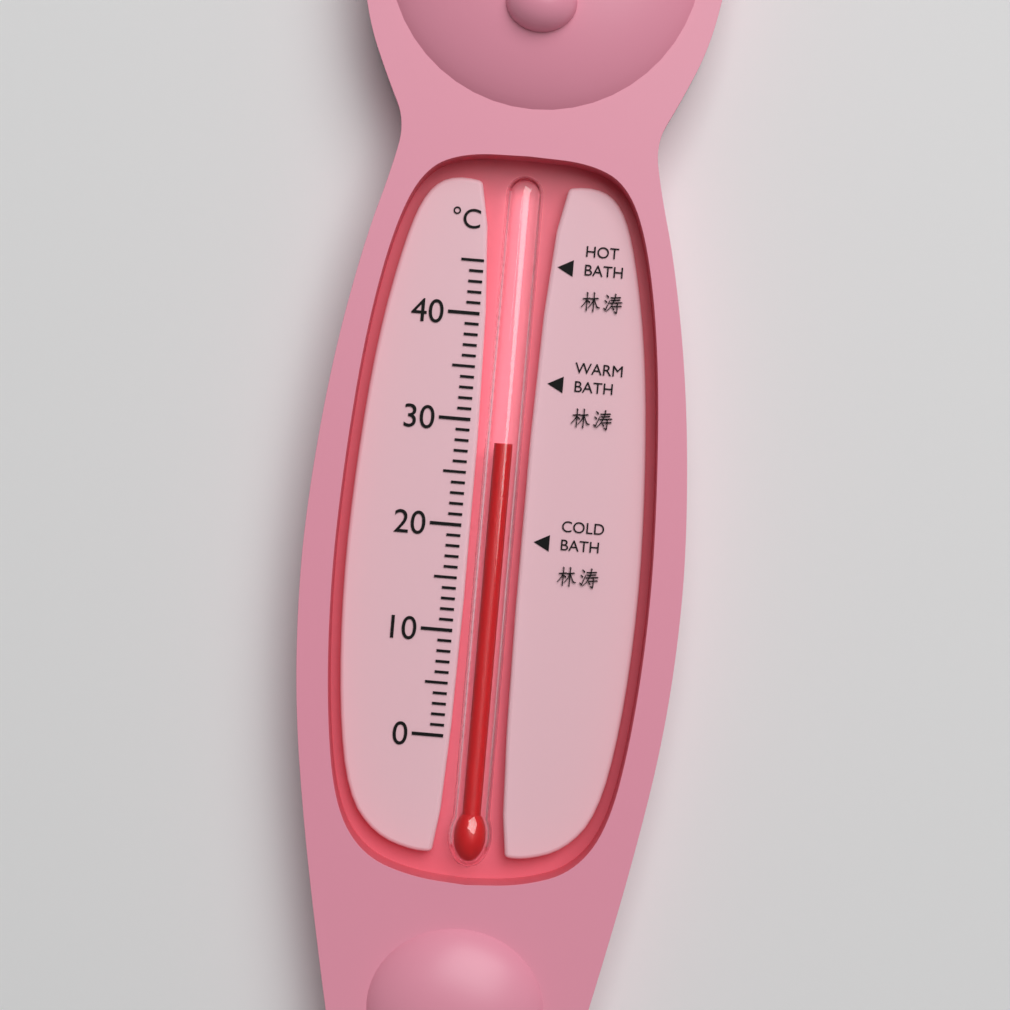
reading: 28 °C
